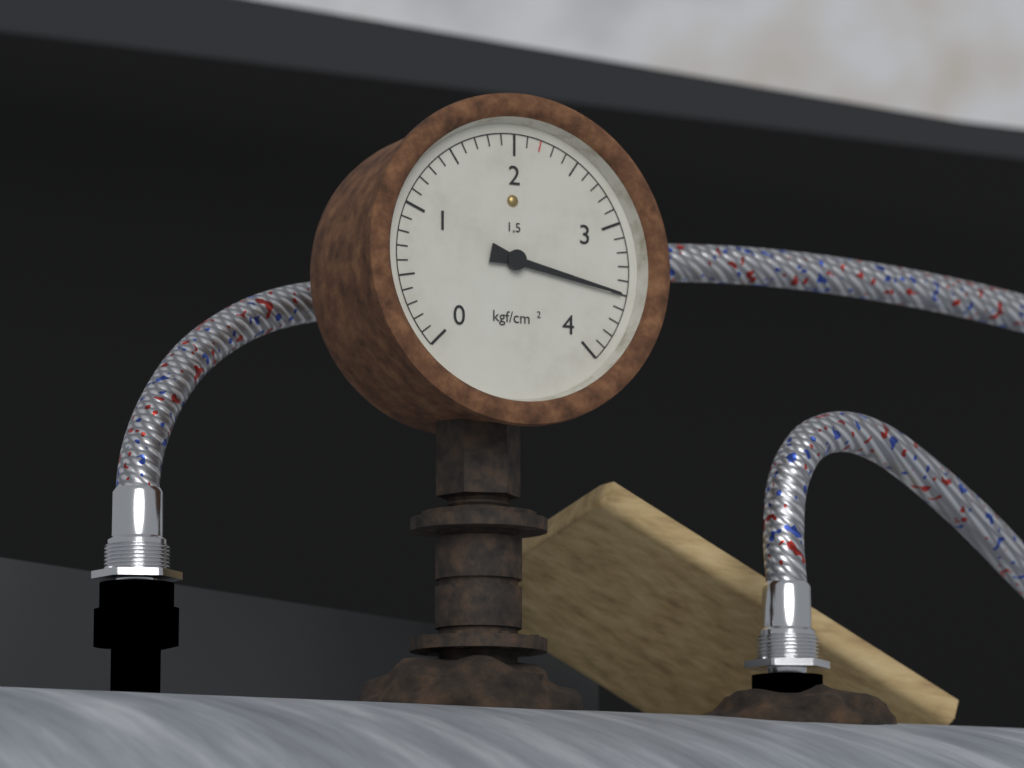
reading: 3.5 kgf/cm²
